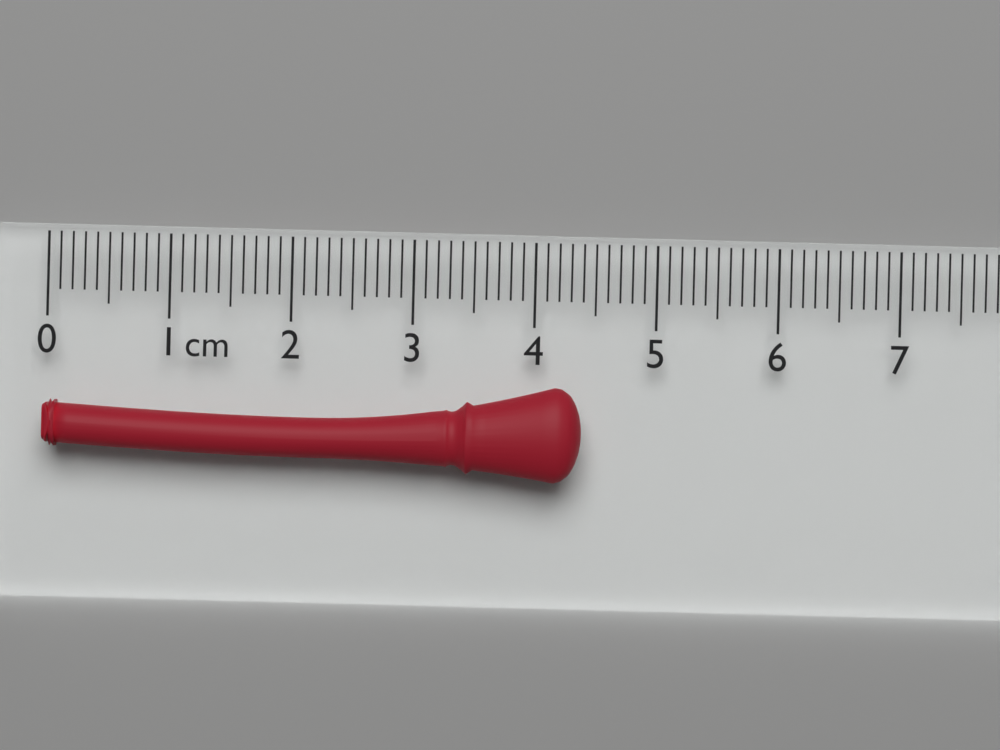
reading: 4.4 cm
